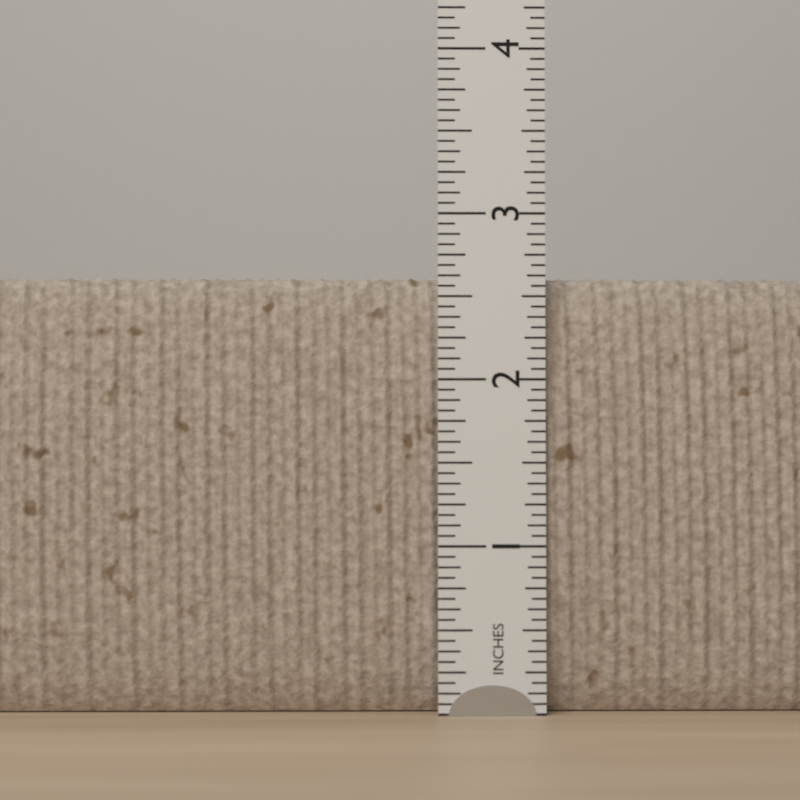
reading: 2.6250 in
